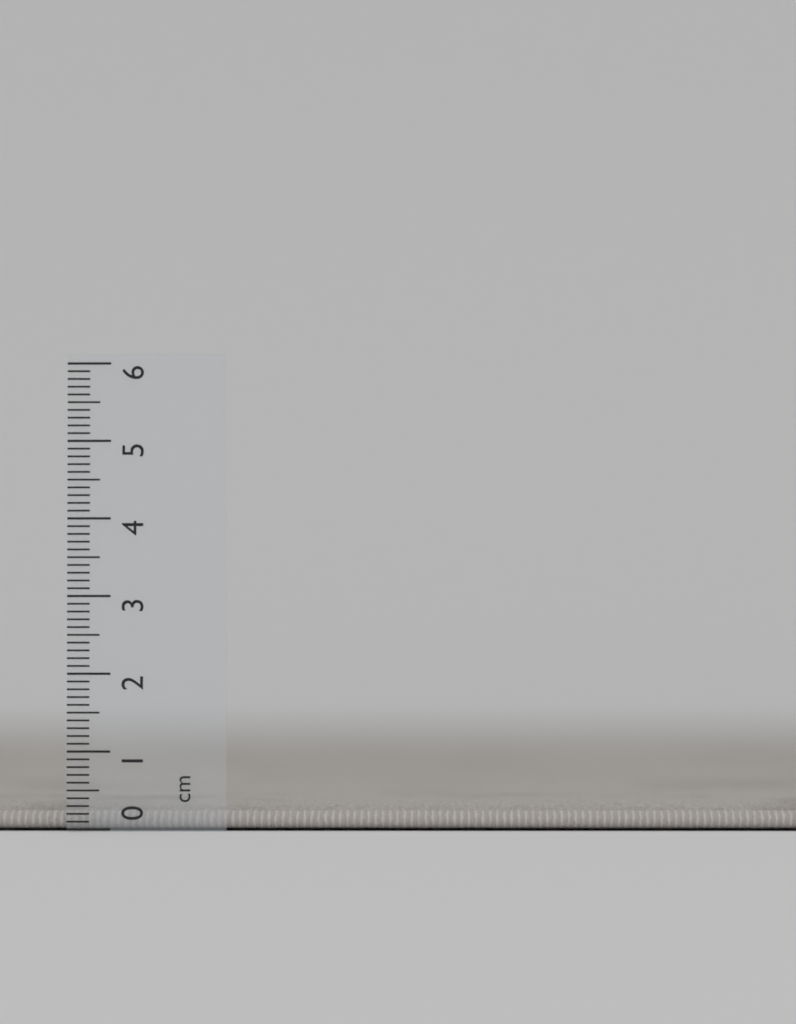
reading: 0.4 cm
